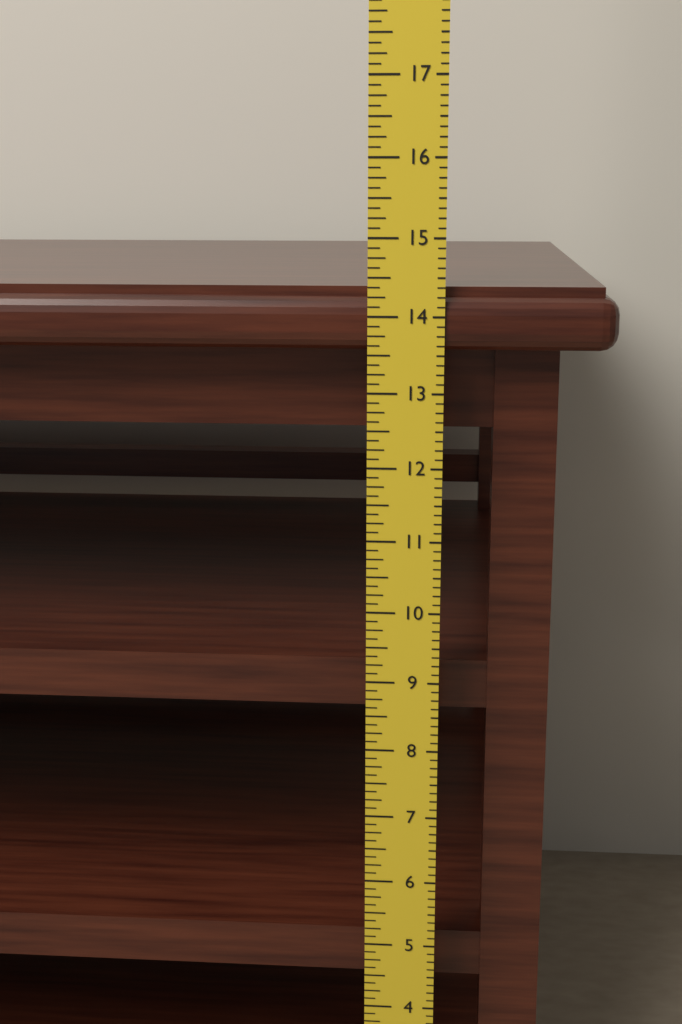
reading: 14.375 in
